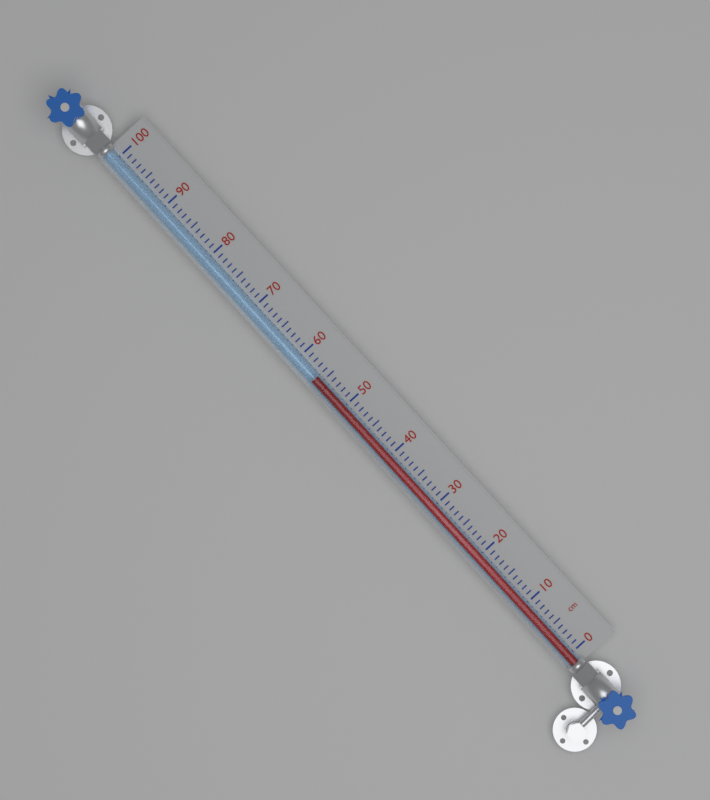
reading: 56 cm
